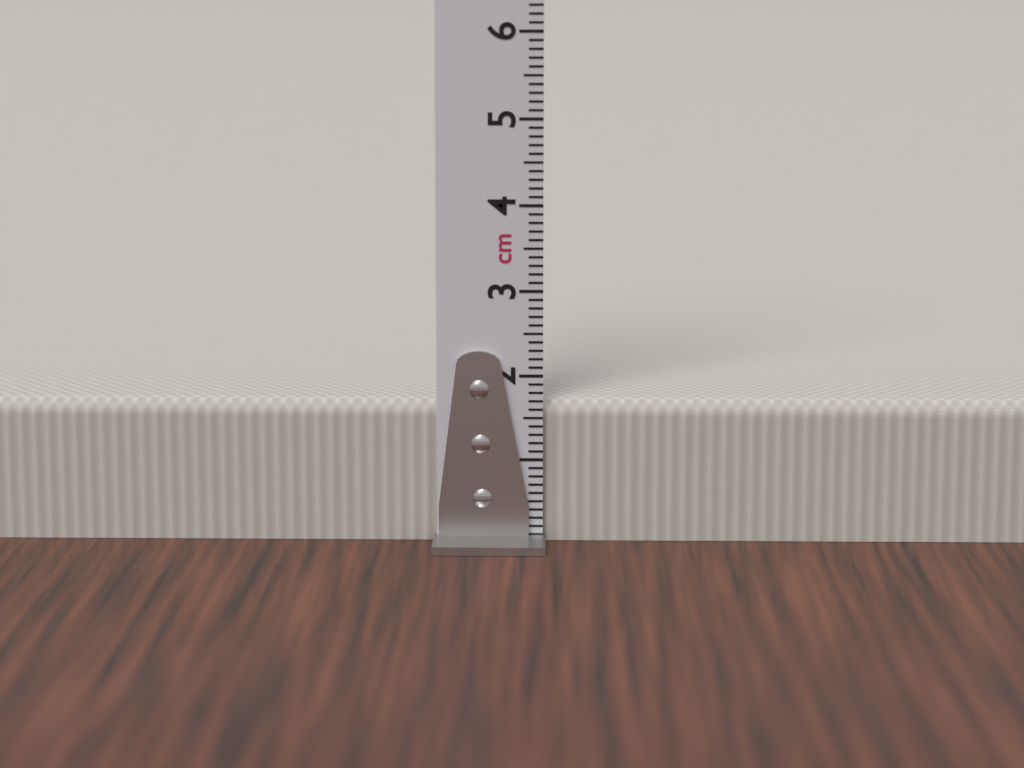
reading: 1.7 cm
